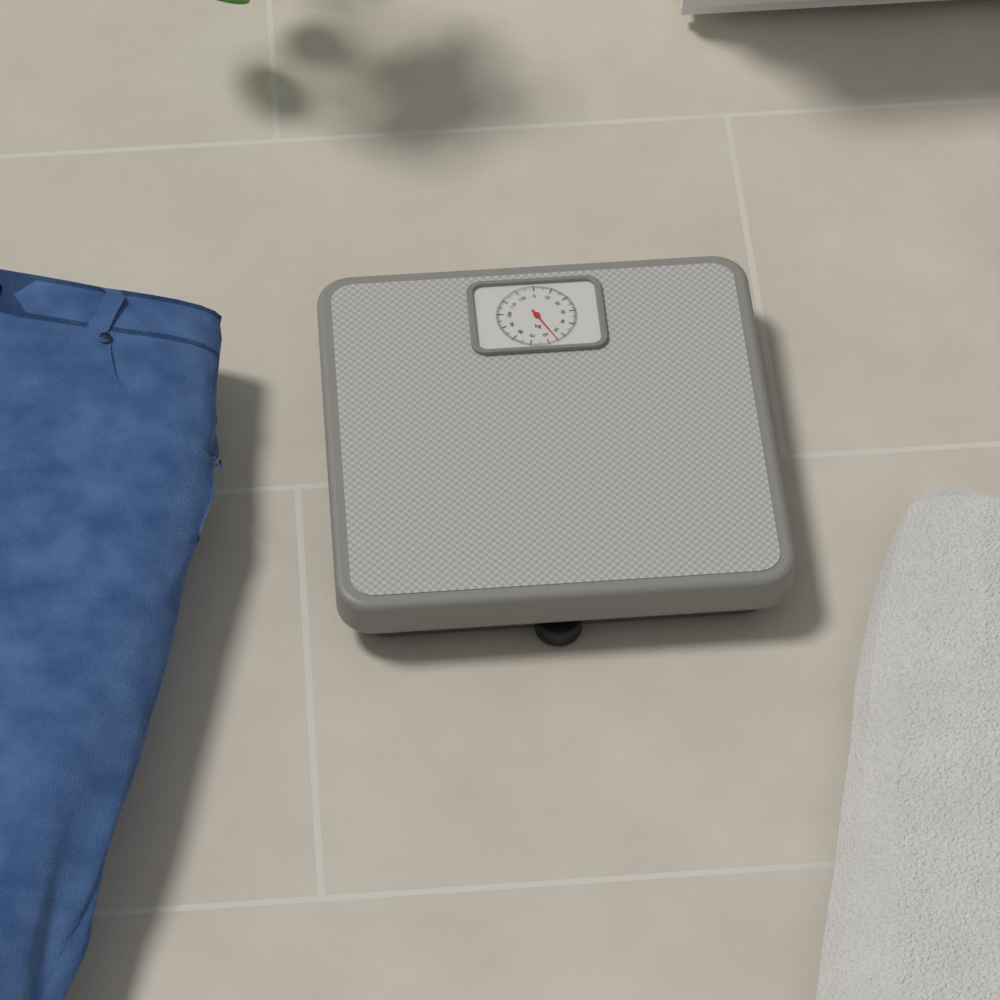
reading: 55 kg
